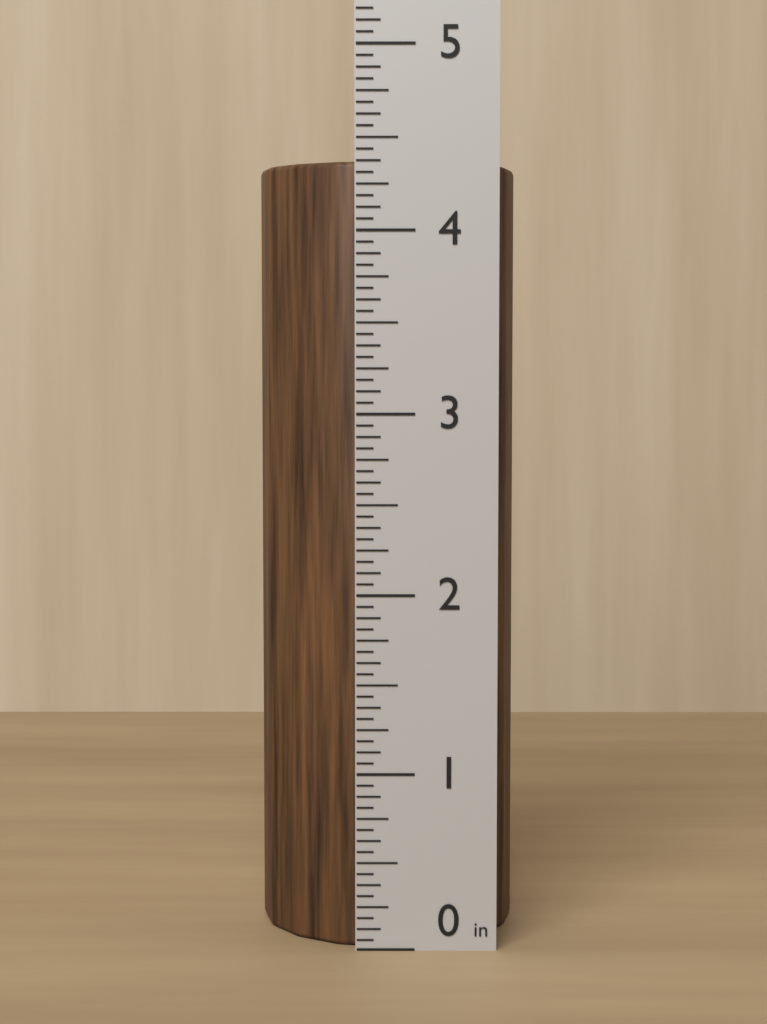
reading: 4.3750 in
